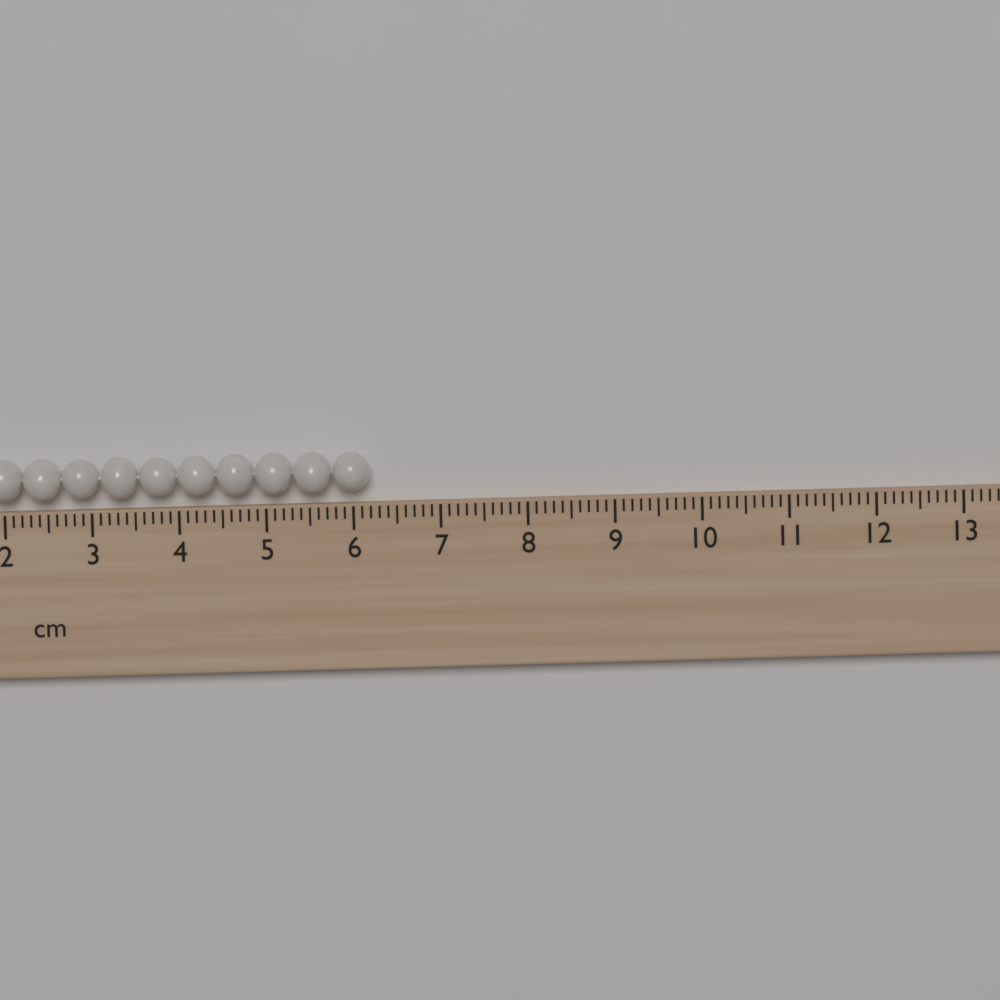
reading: 6.2 cm
